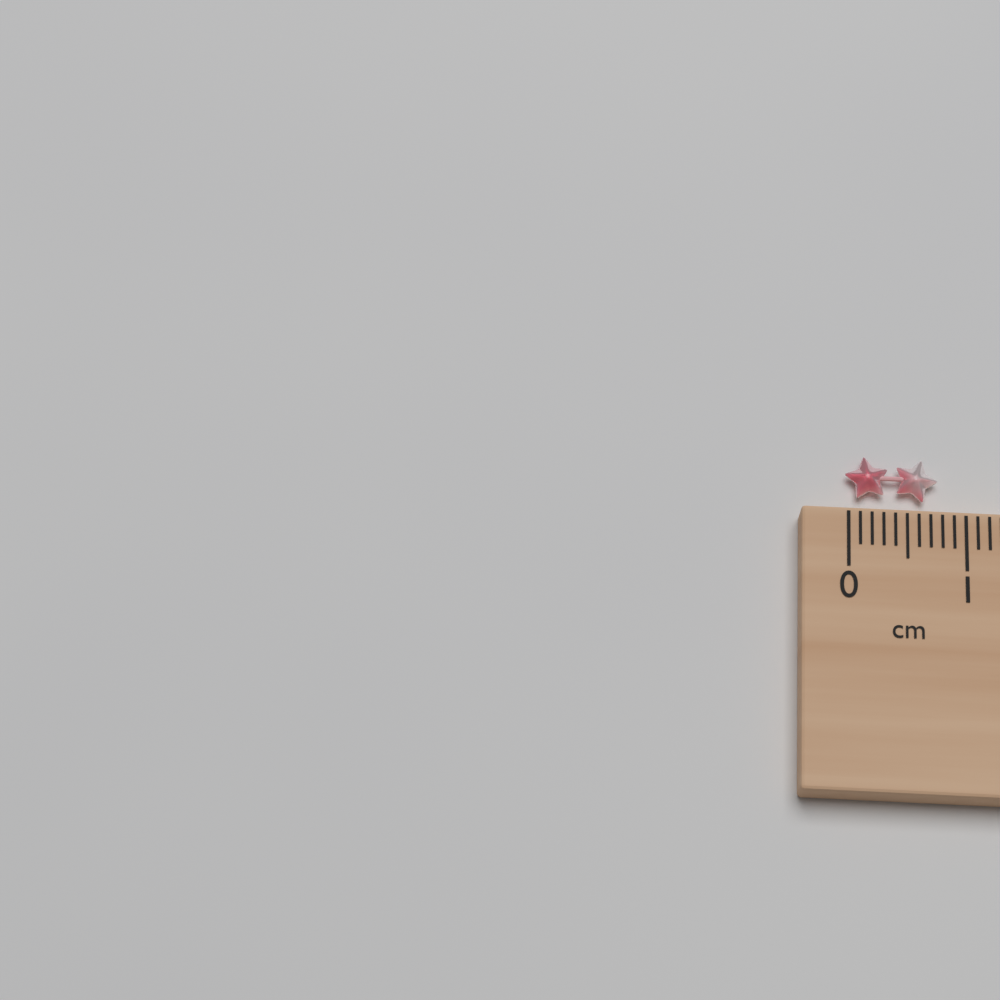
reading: 0.8 cm
